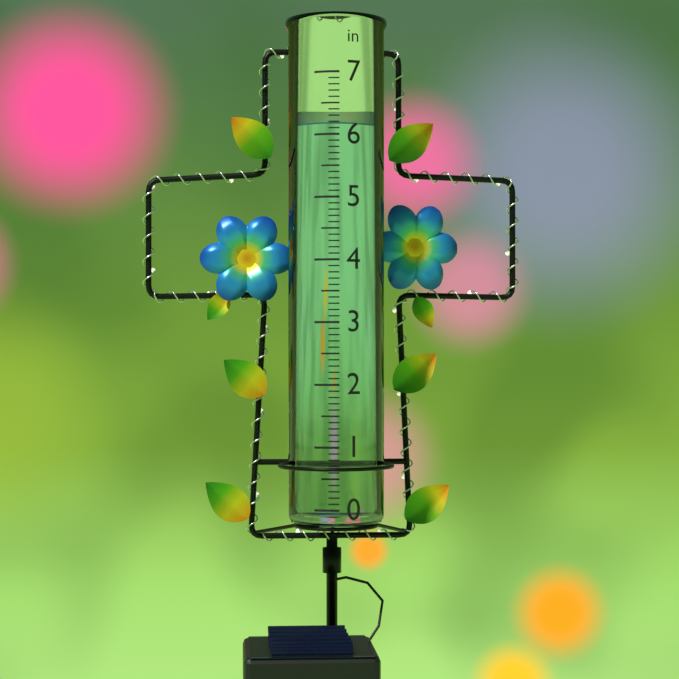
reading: 6.2 in
